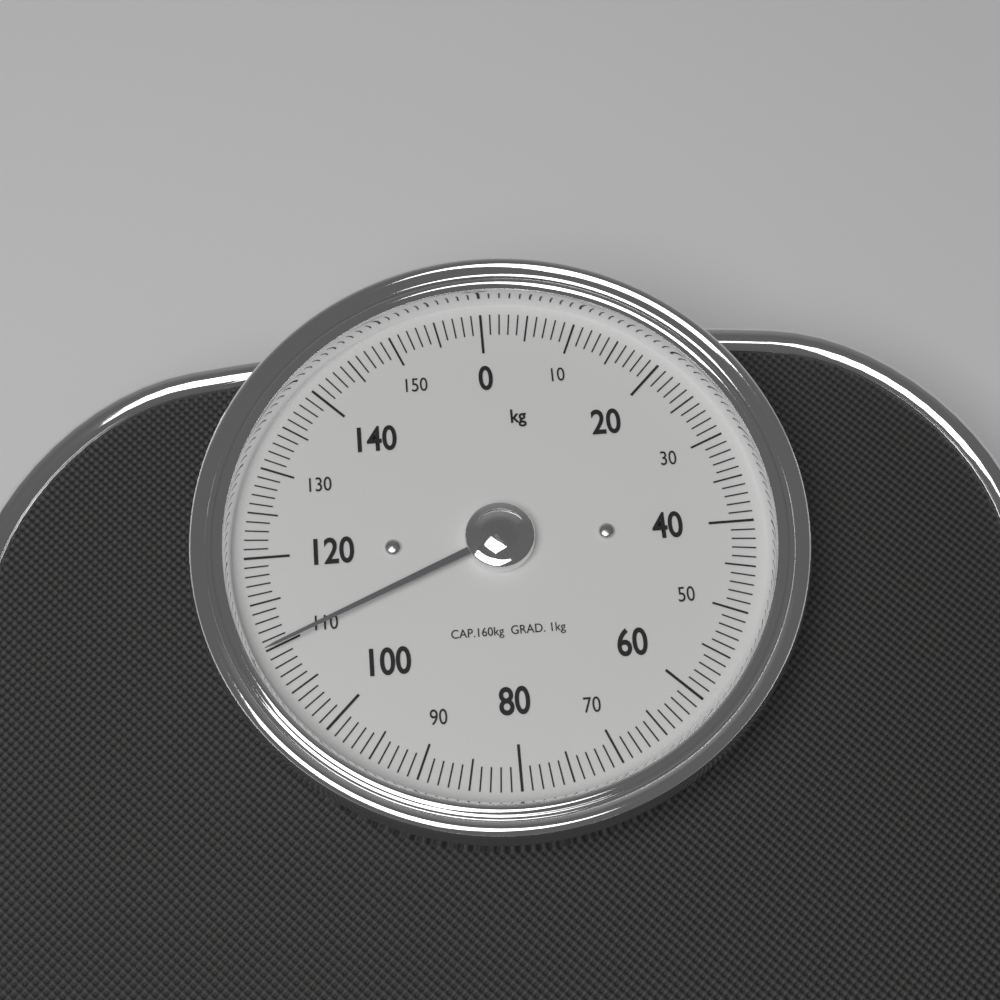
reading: 110 kg
